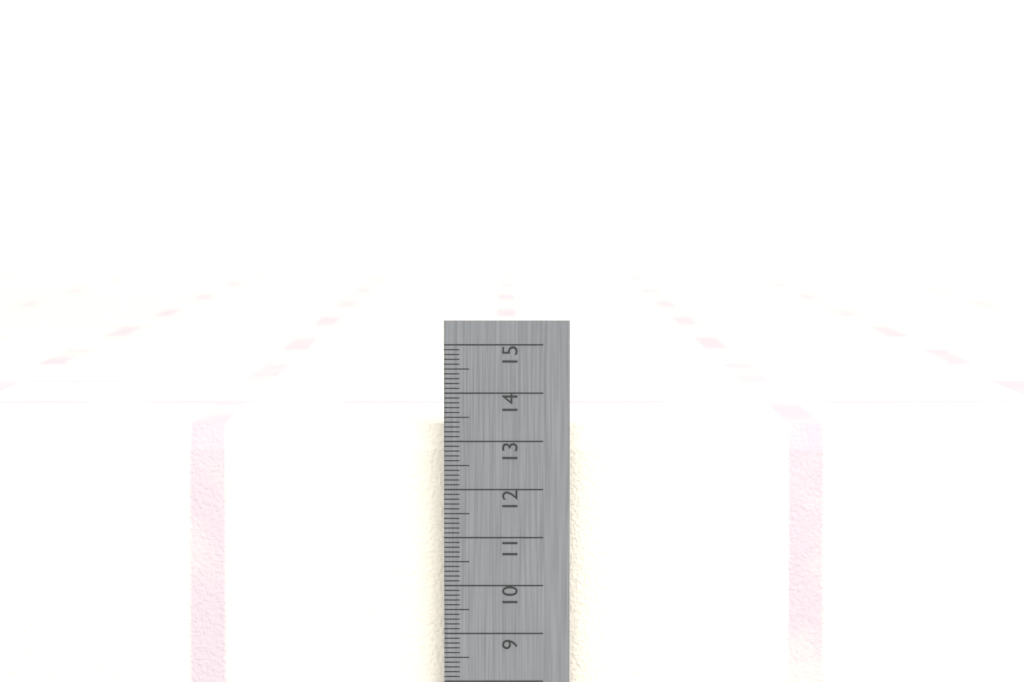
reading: 13.3 cm
